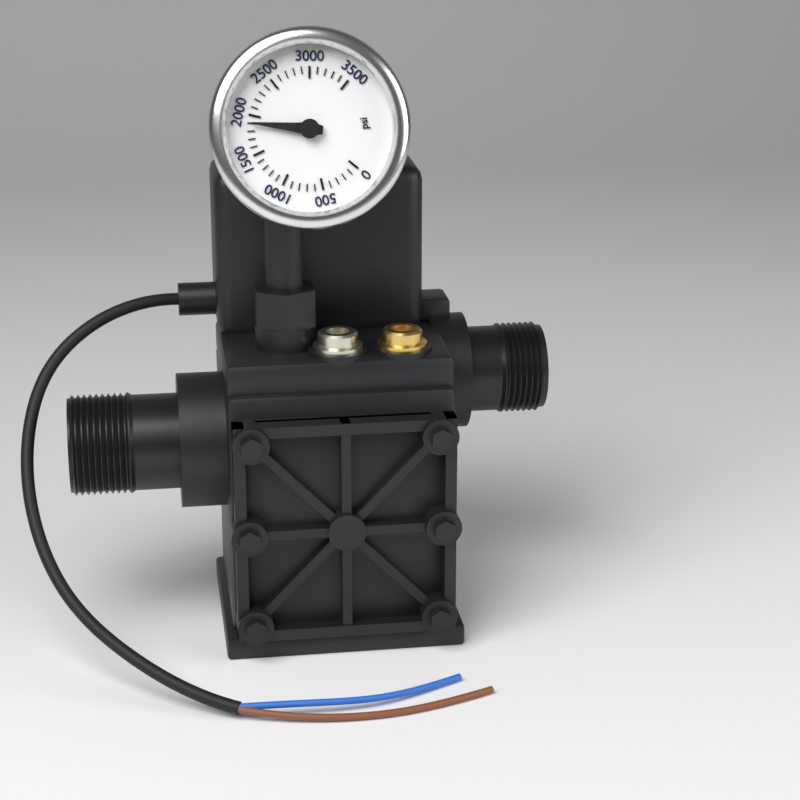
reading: 1900 psi
